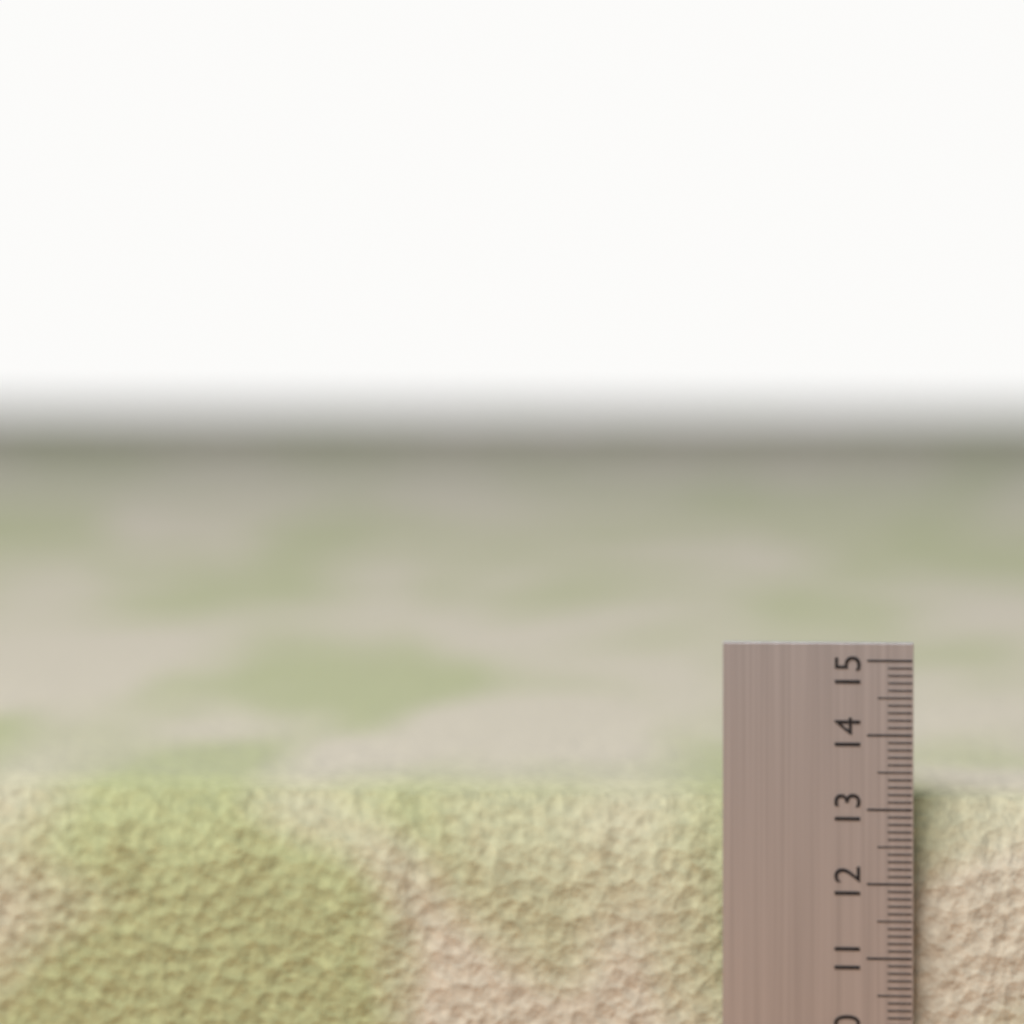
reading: 13.1 (no unit)
